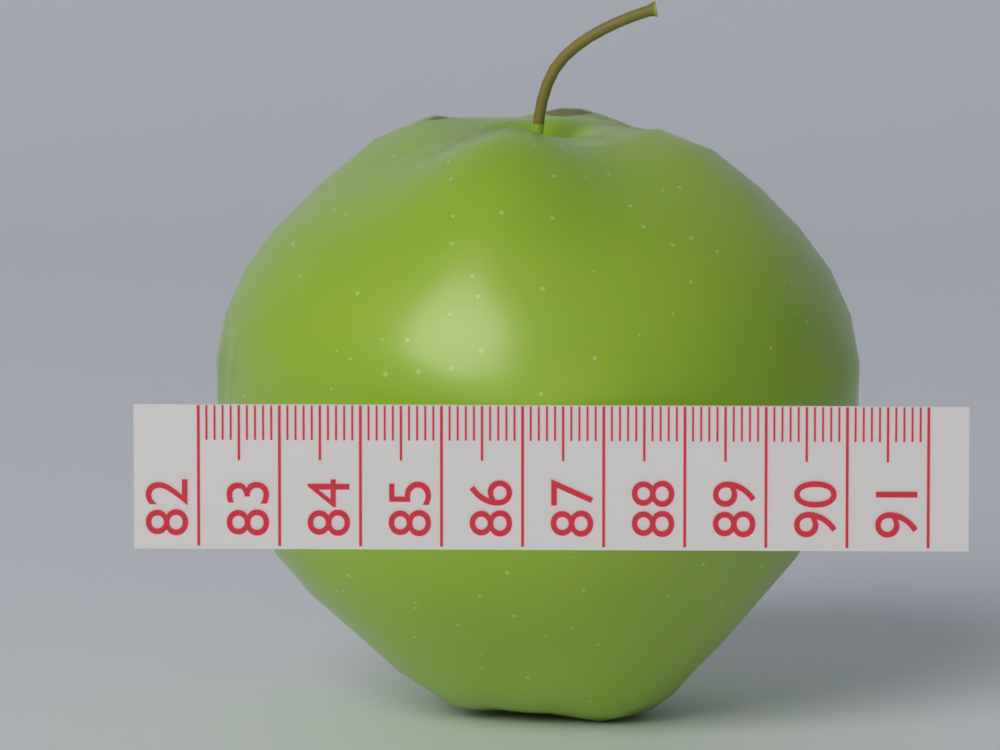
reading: 90.2 (no unit)
